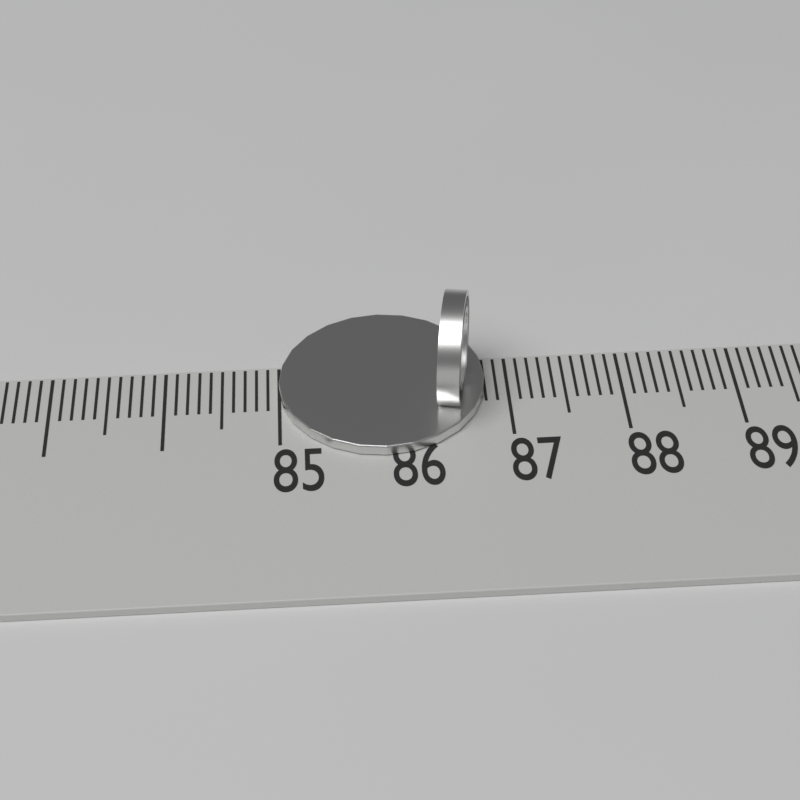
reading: 86.8 (no unit)
